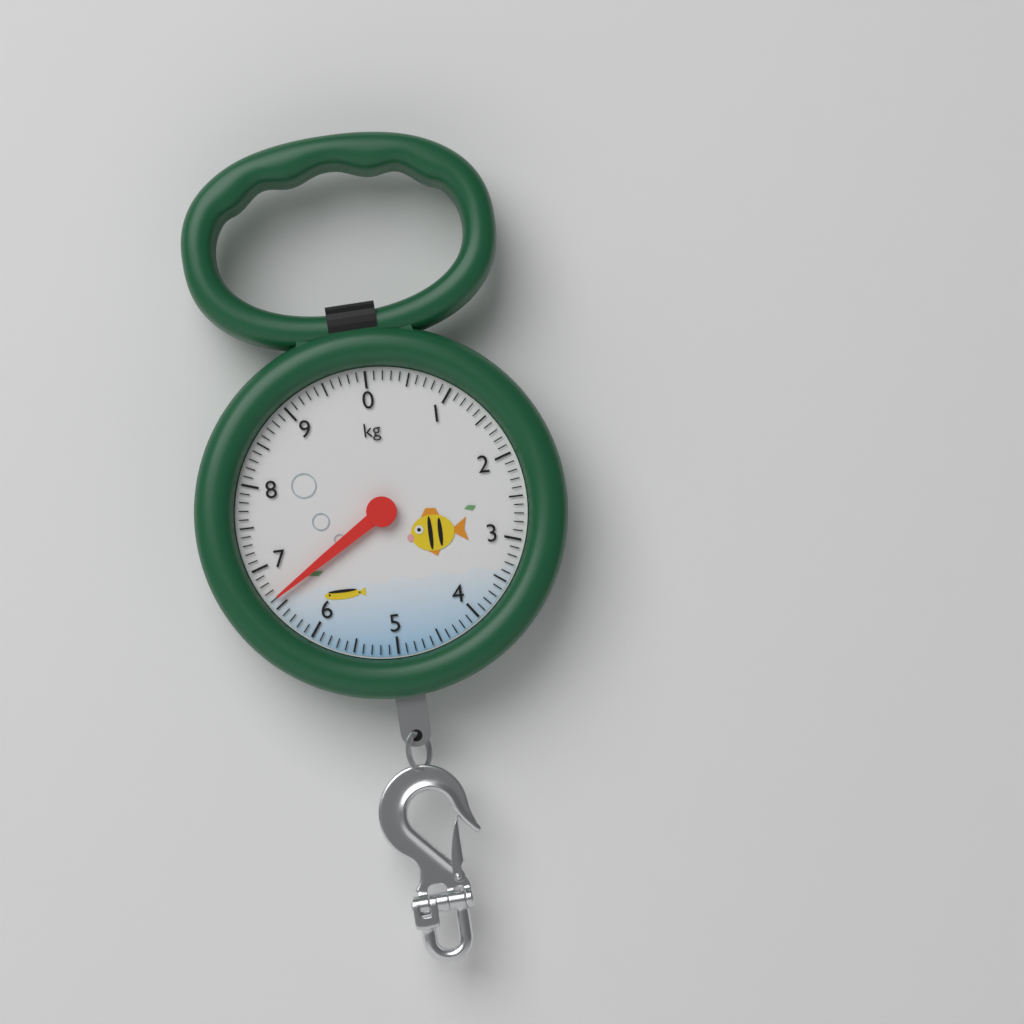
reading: 6.6 kg
